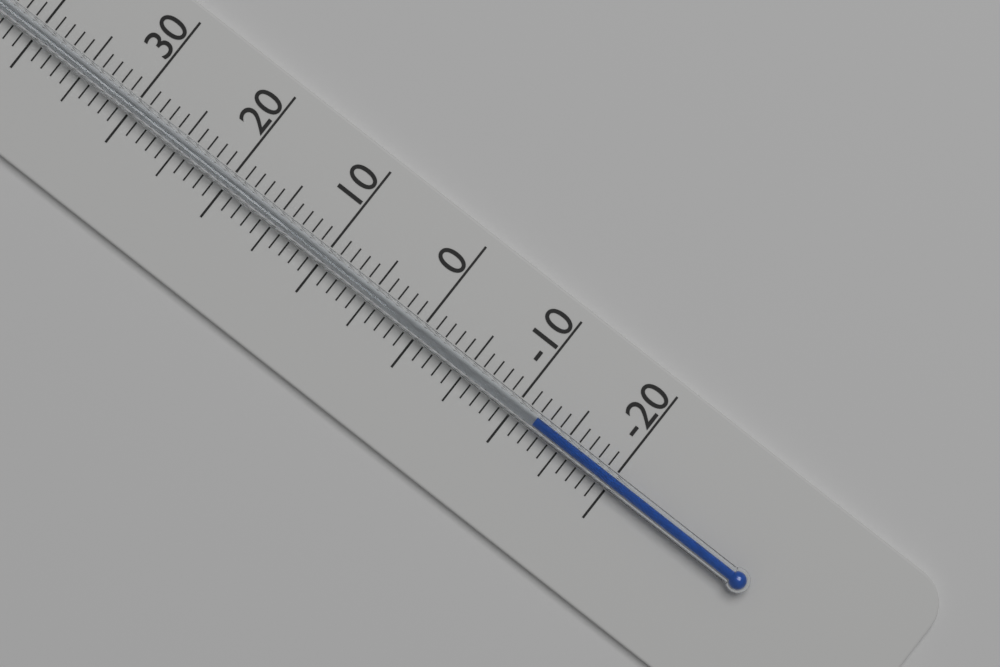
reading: -12 °C
